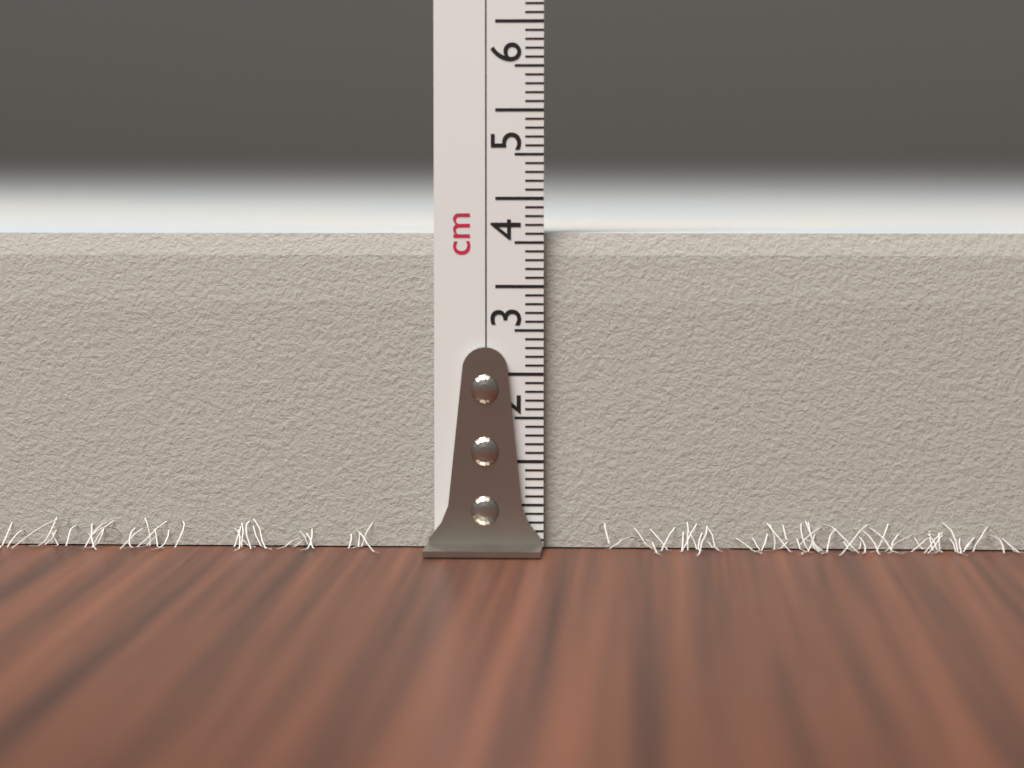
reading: 3.6 cm
